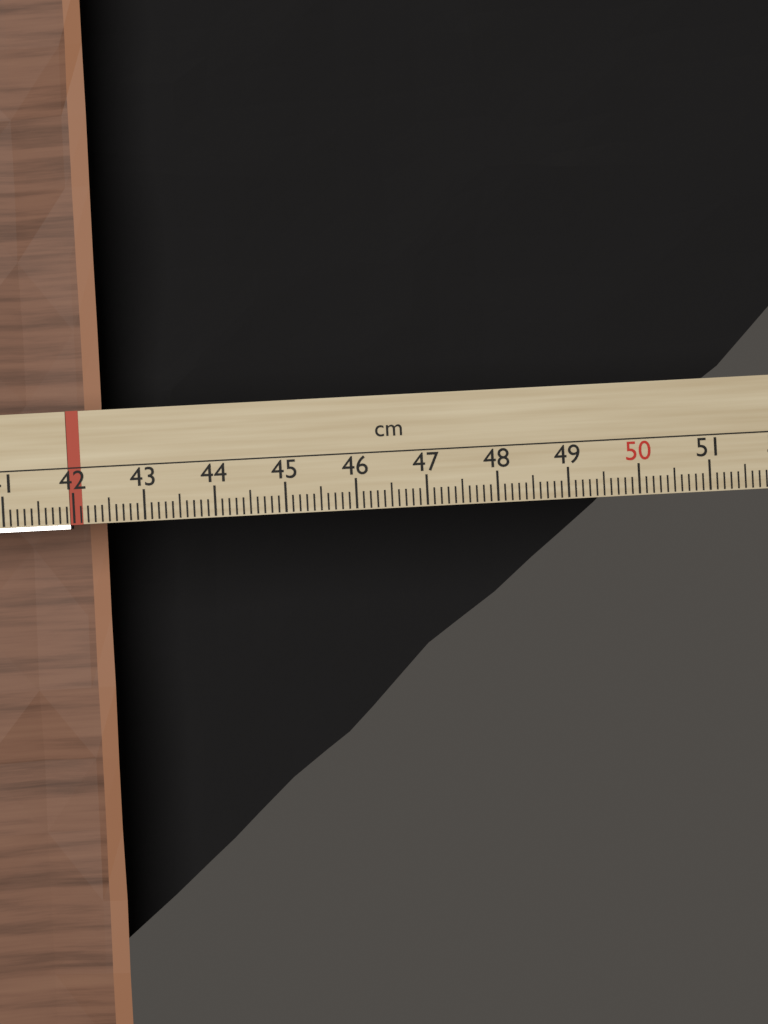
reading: 42.1 cm
